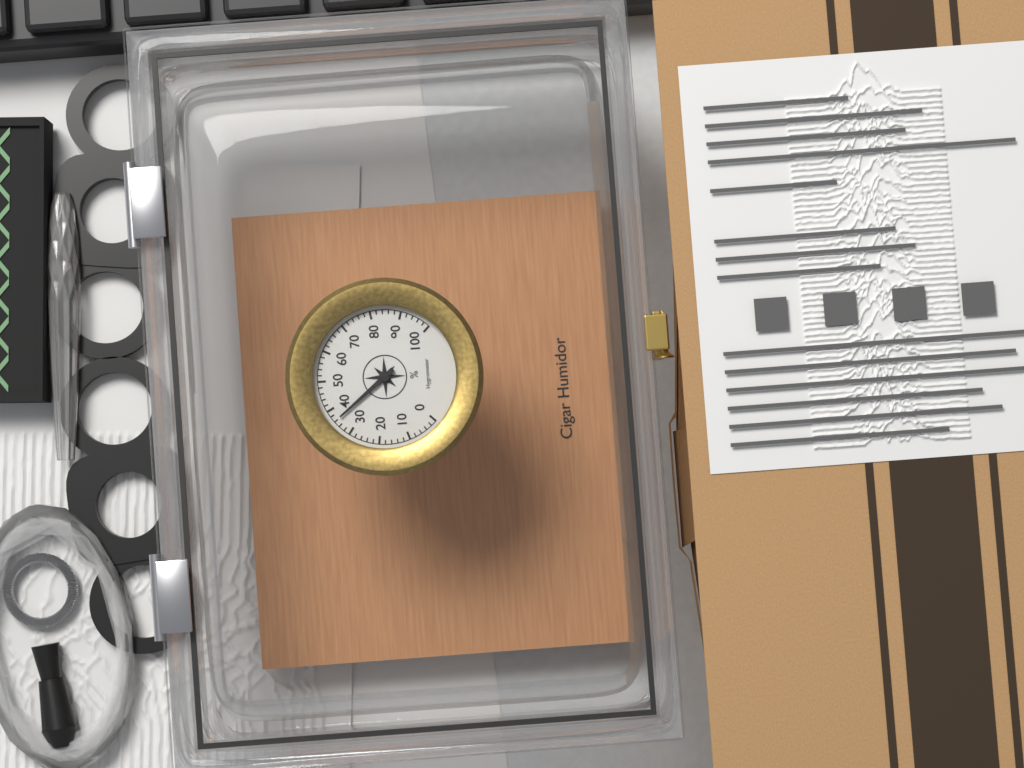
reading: 36 %
